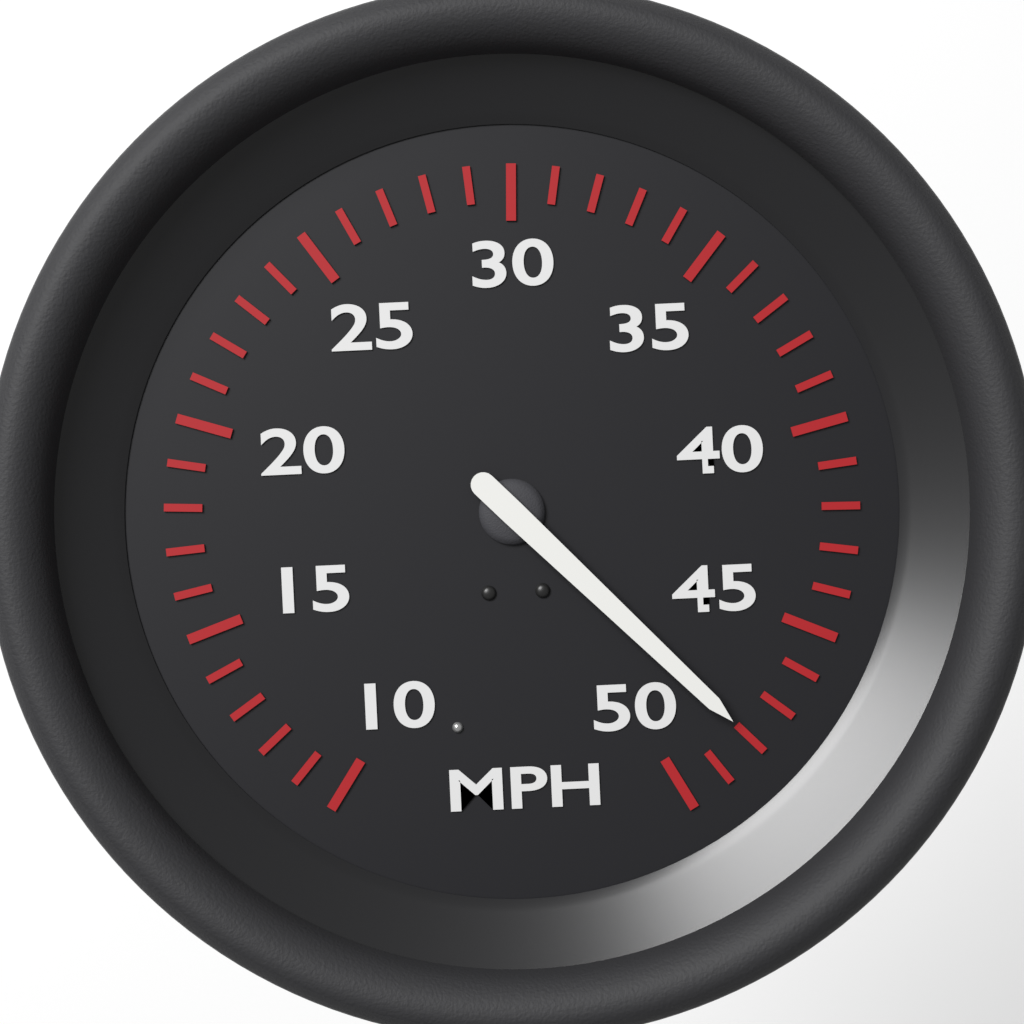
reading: 48 MPH
